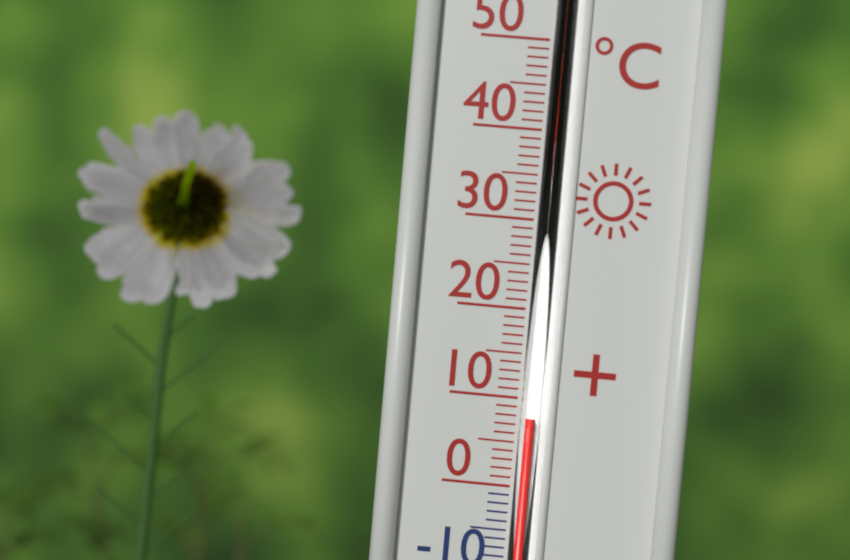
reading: 8 °C
